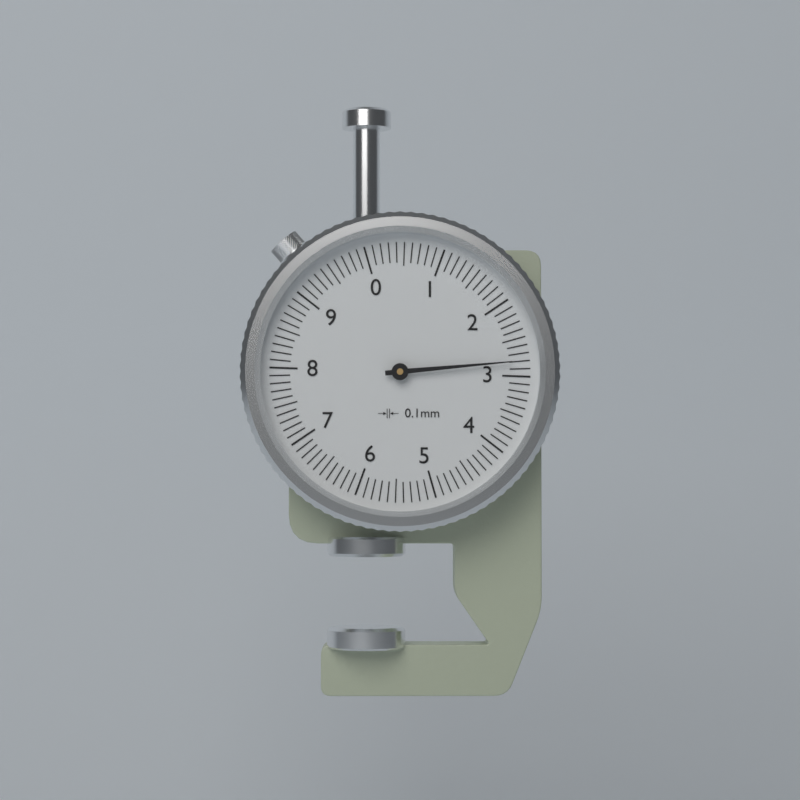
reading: 2.8 mm
